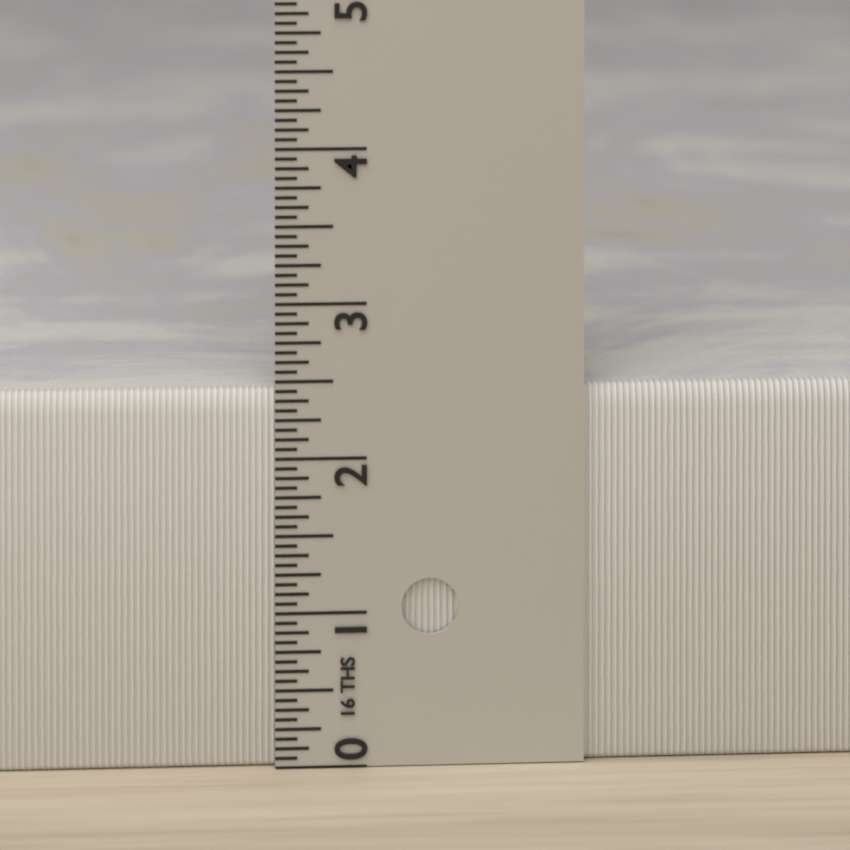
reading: 2.4375 in
